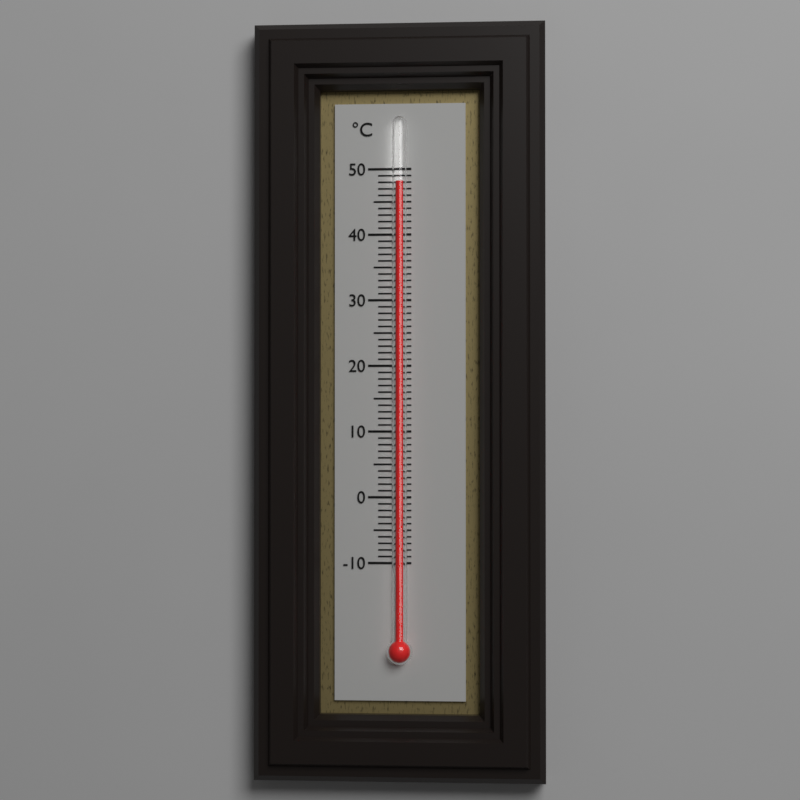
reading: 48 °C
